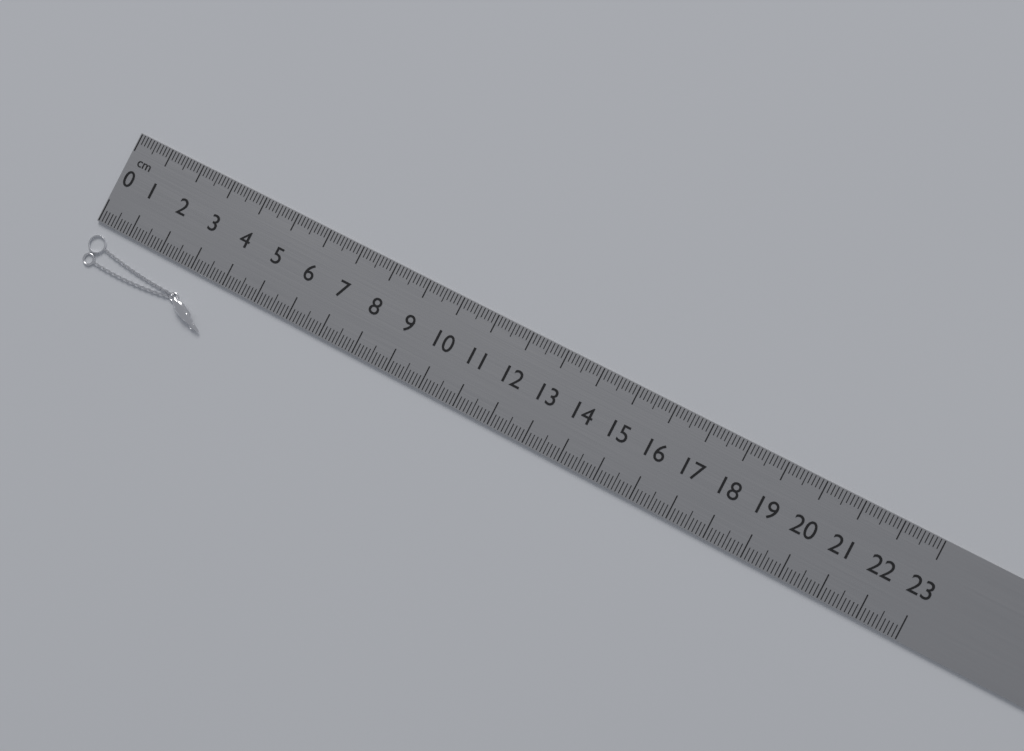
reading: 4.0 cm
